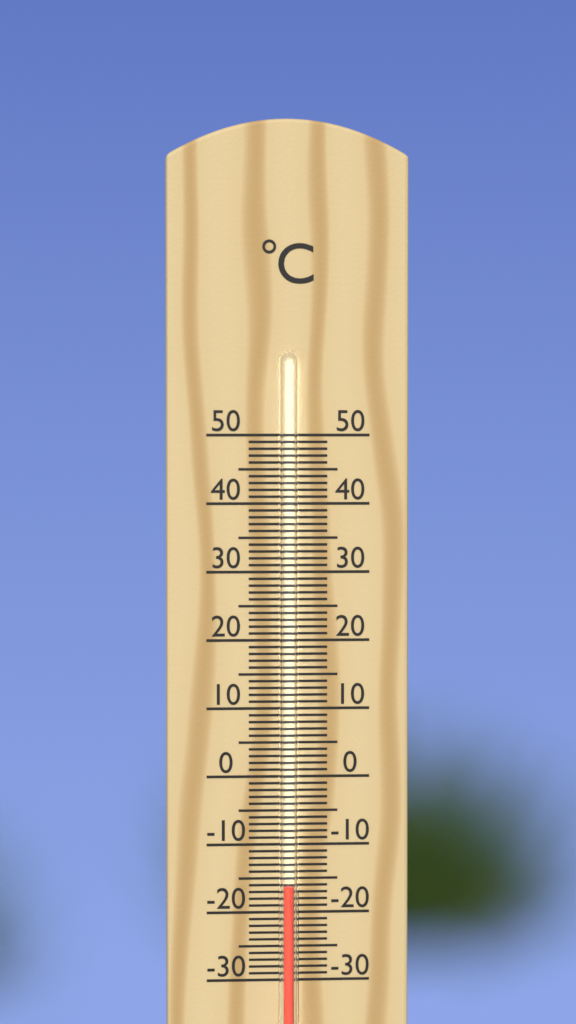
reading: -16 °C
